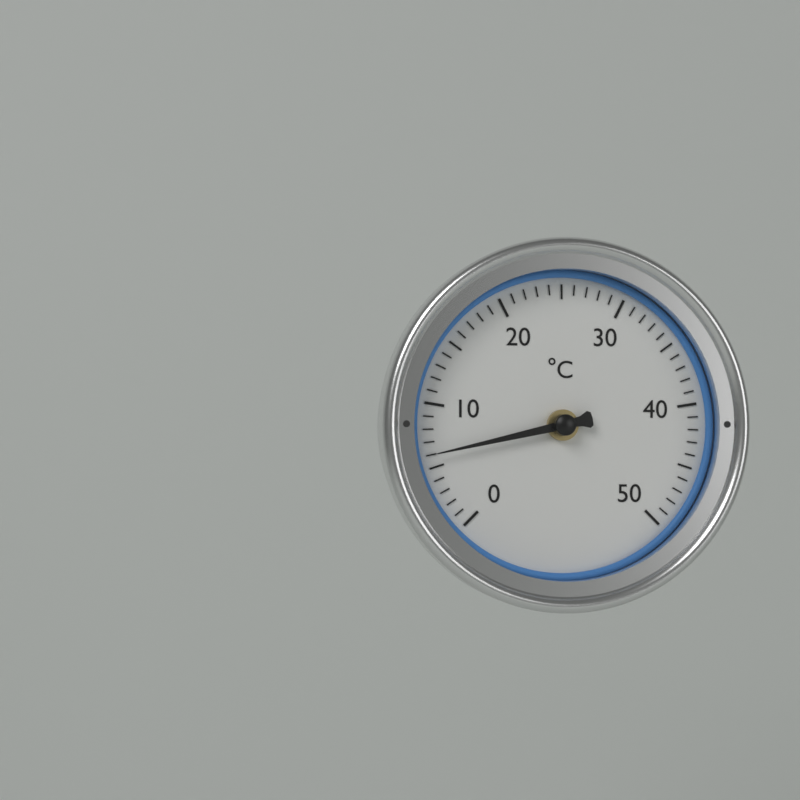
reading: 6 °C
